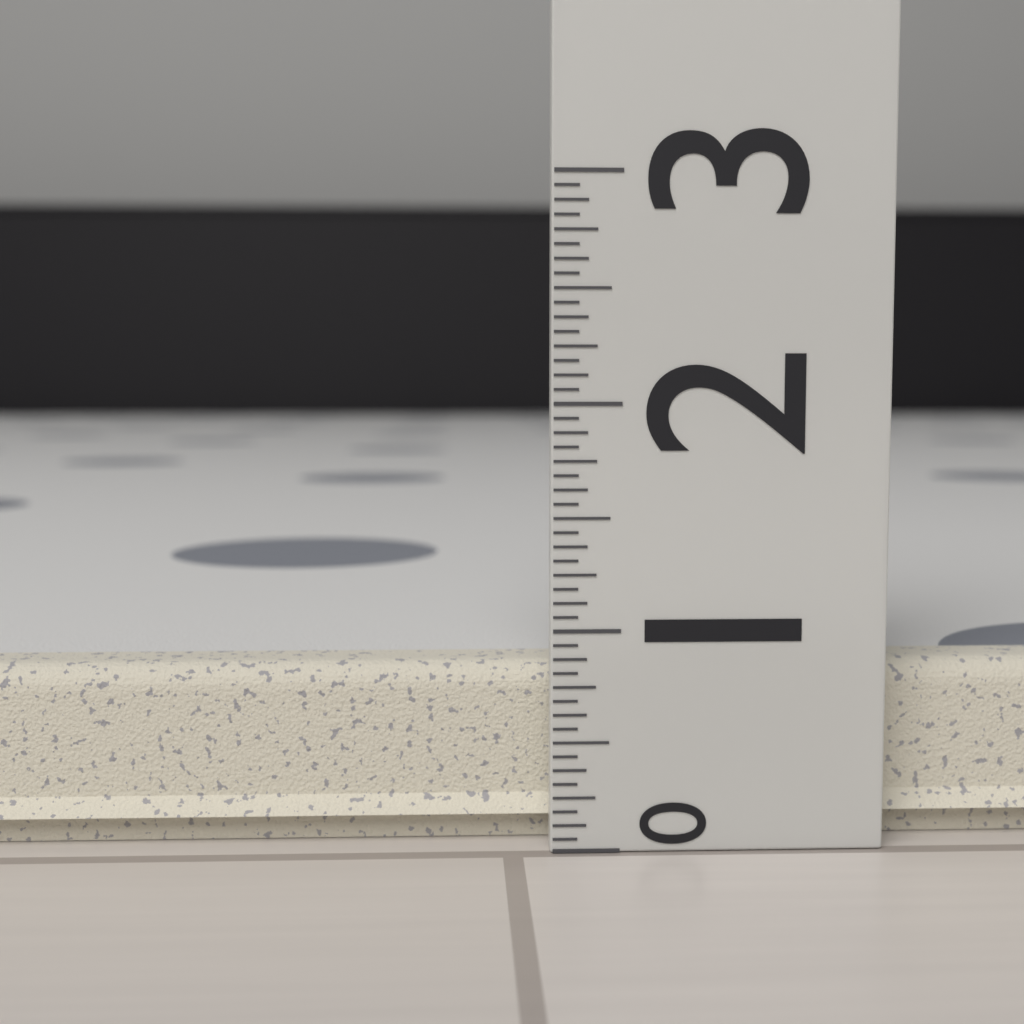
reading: 0.8125 (no unit)
